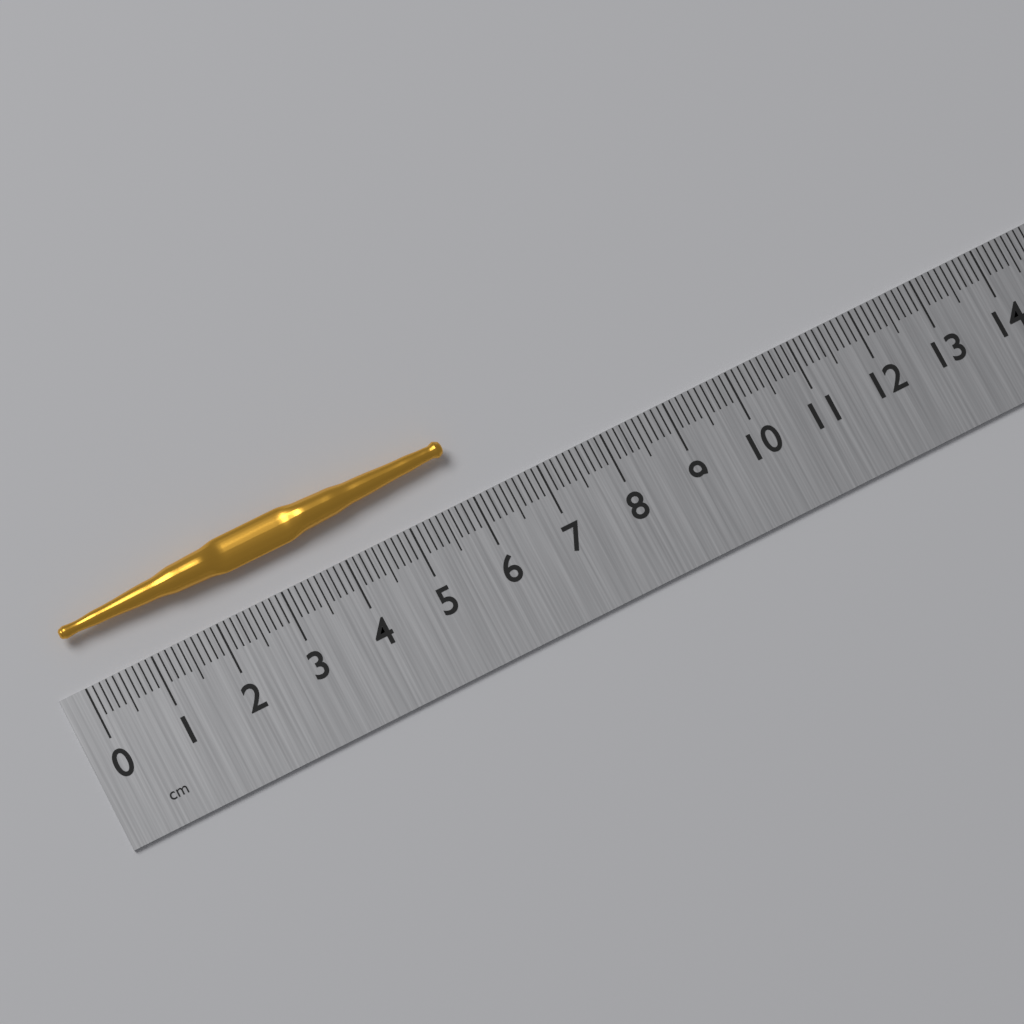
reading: 5.9 cm
